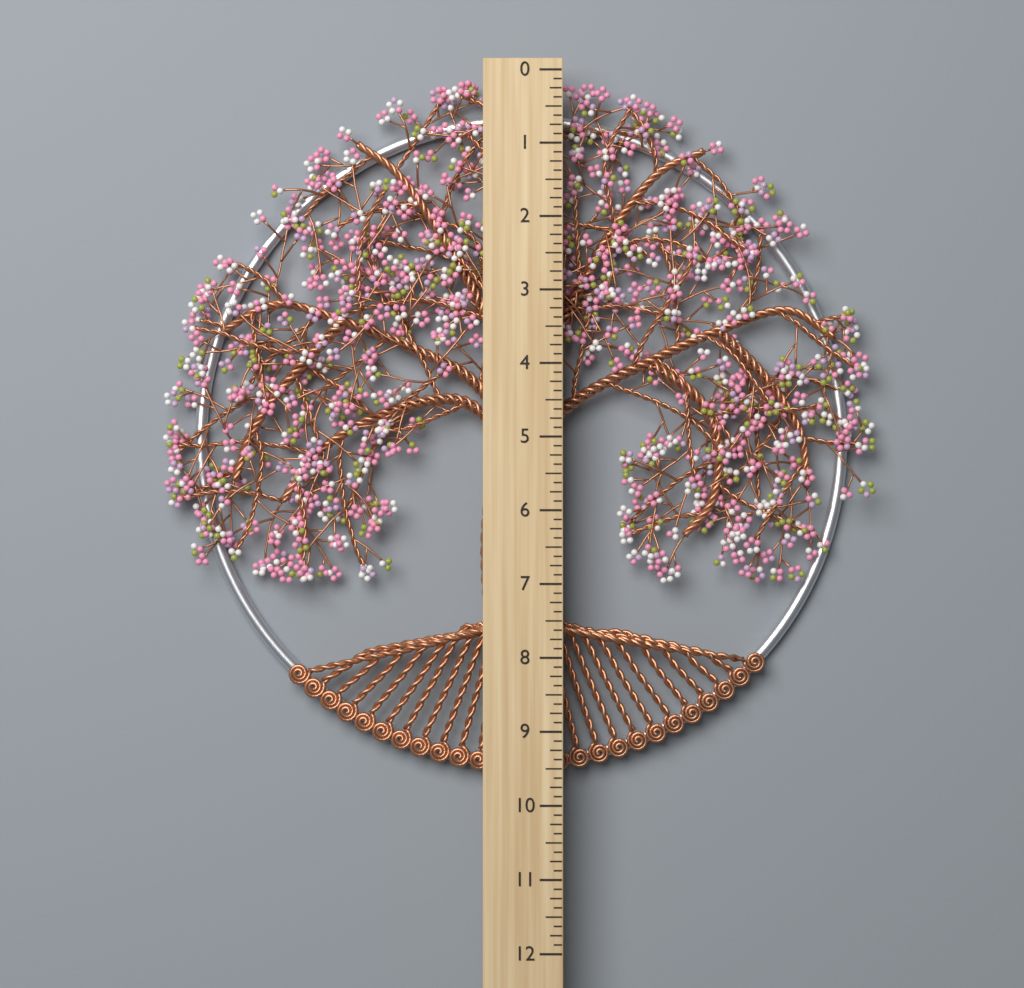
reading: 9.625 (no unit)
